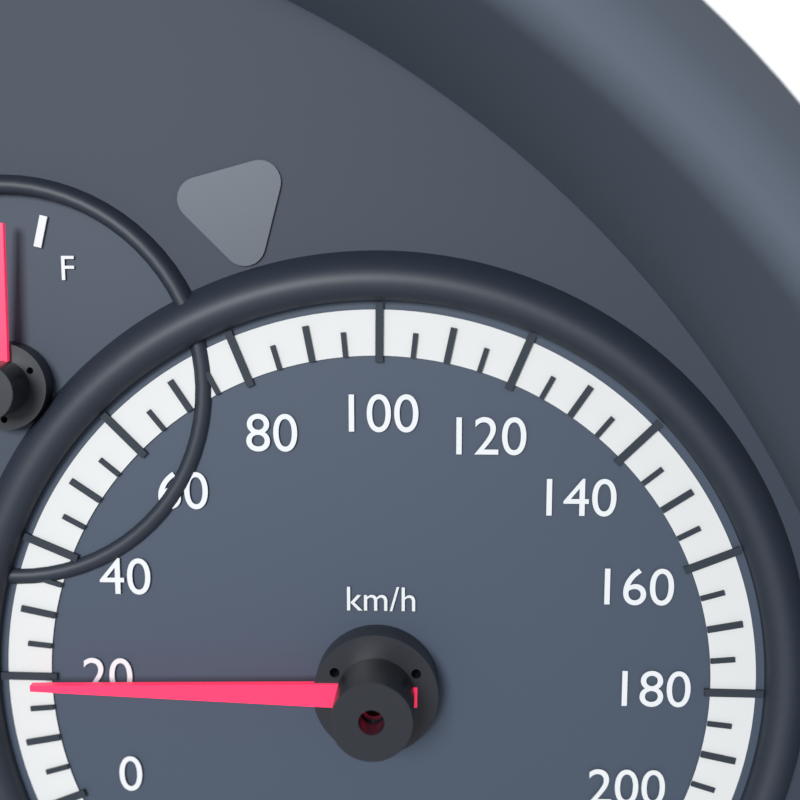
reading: 20 km/h
